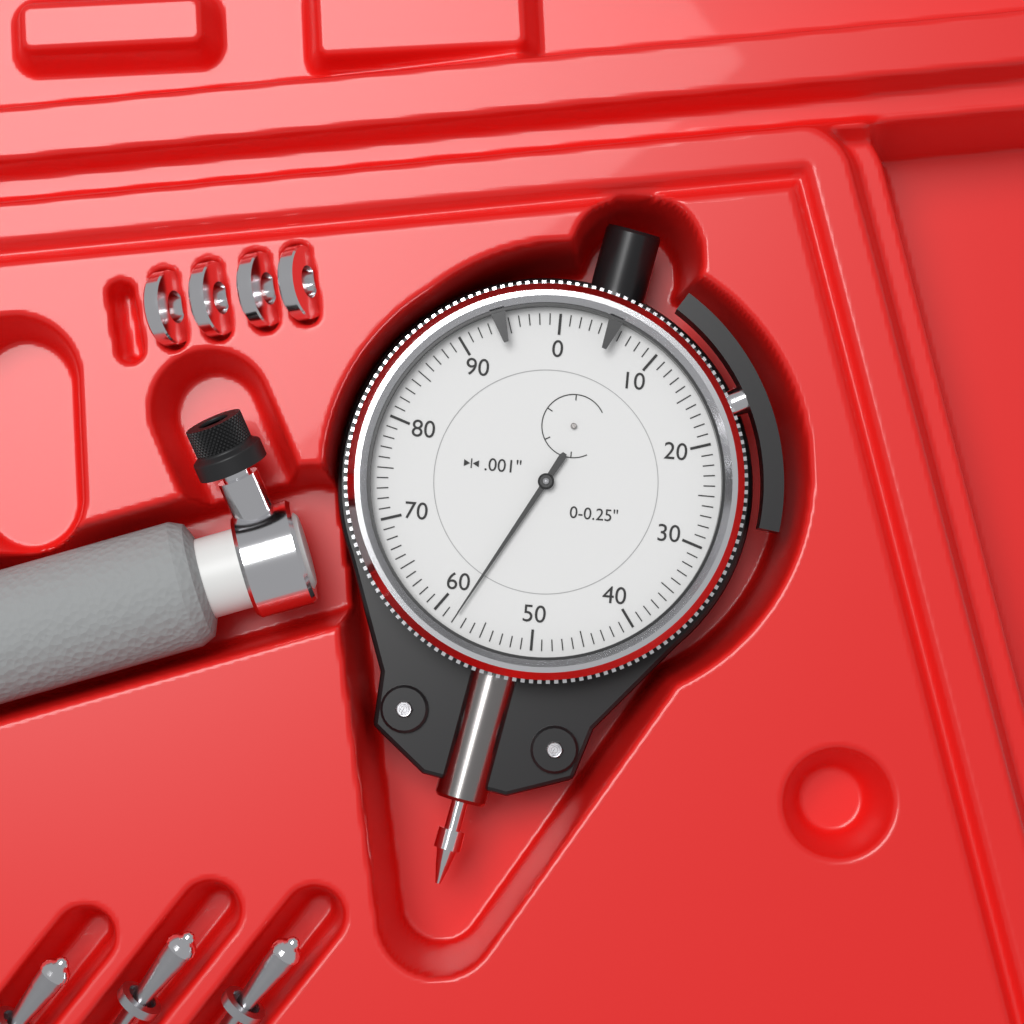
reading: 0.058 in
